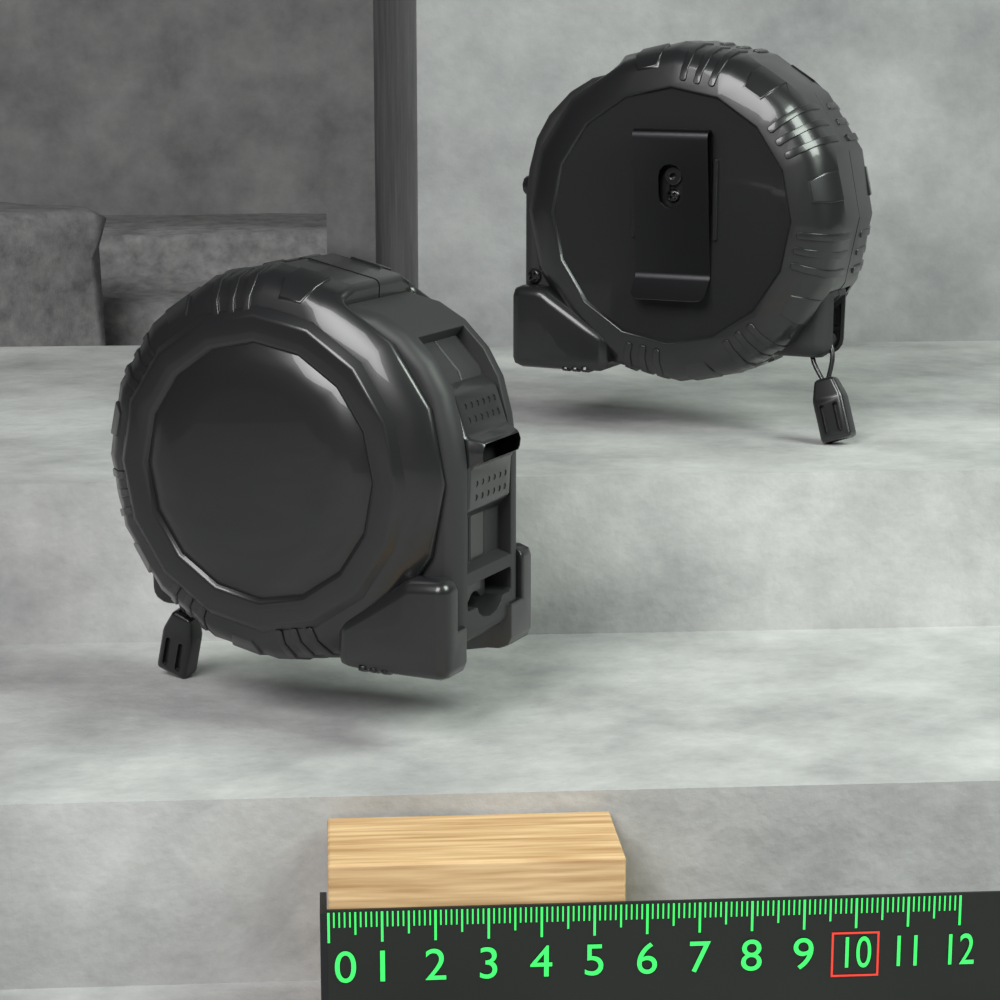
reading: 5.6 (no unit)
